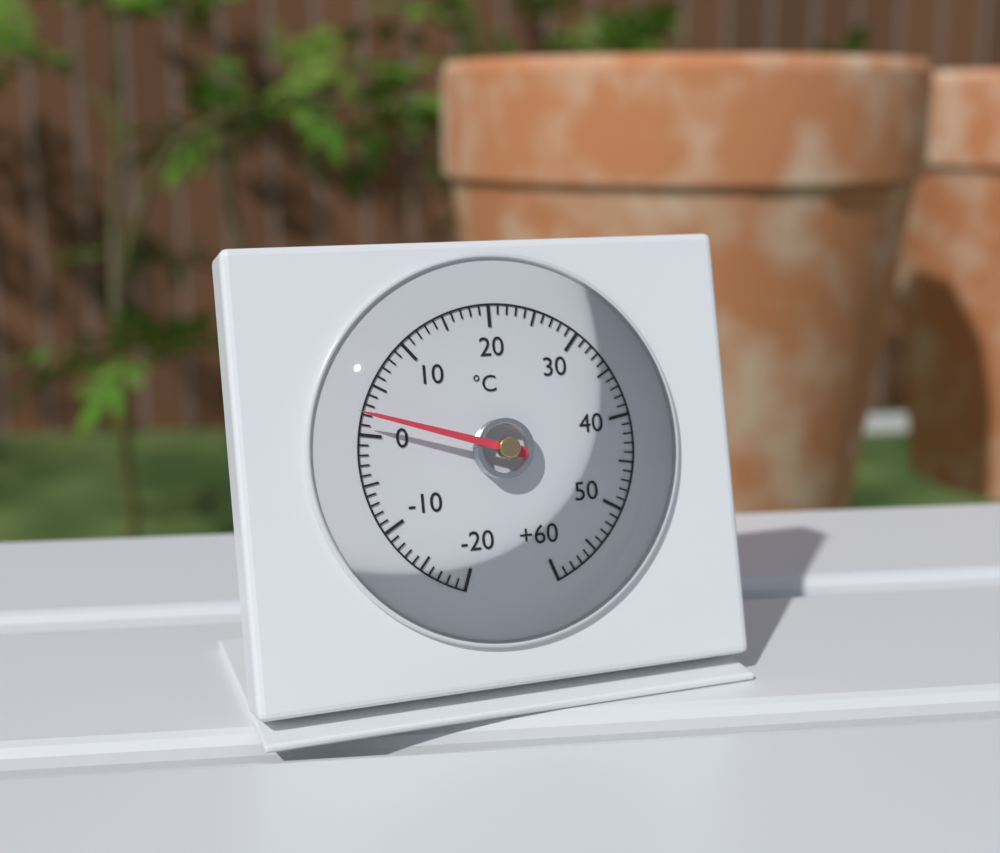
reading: 2 °C
